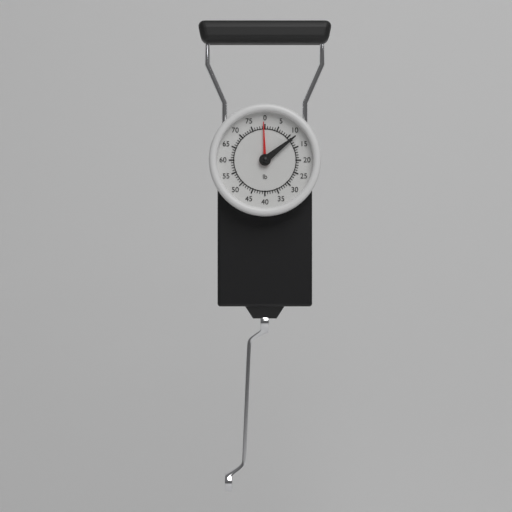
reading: 11.5 lb
